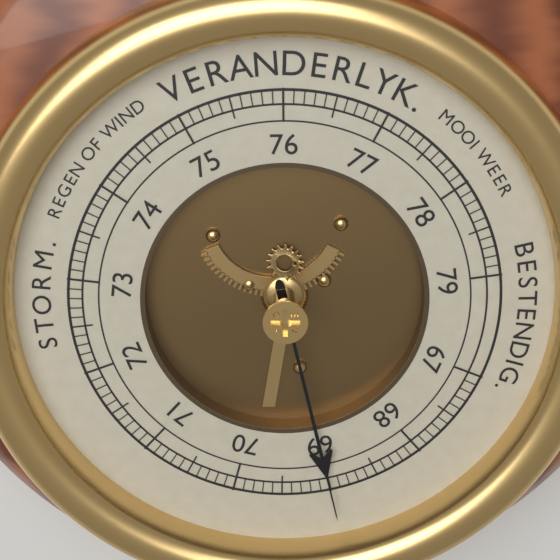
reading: 69.0 (no unit)
